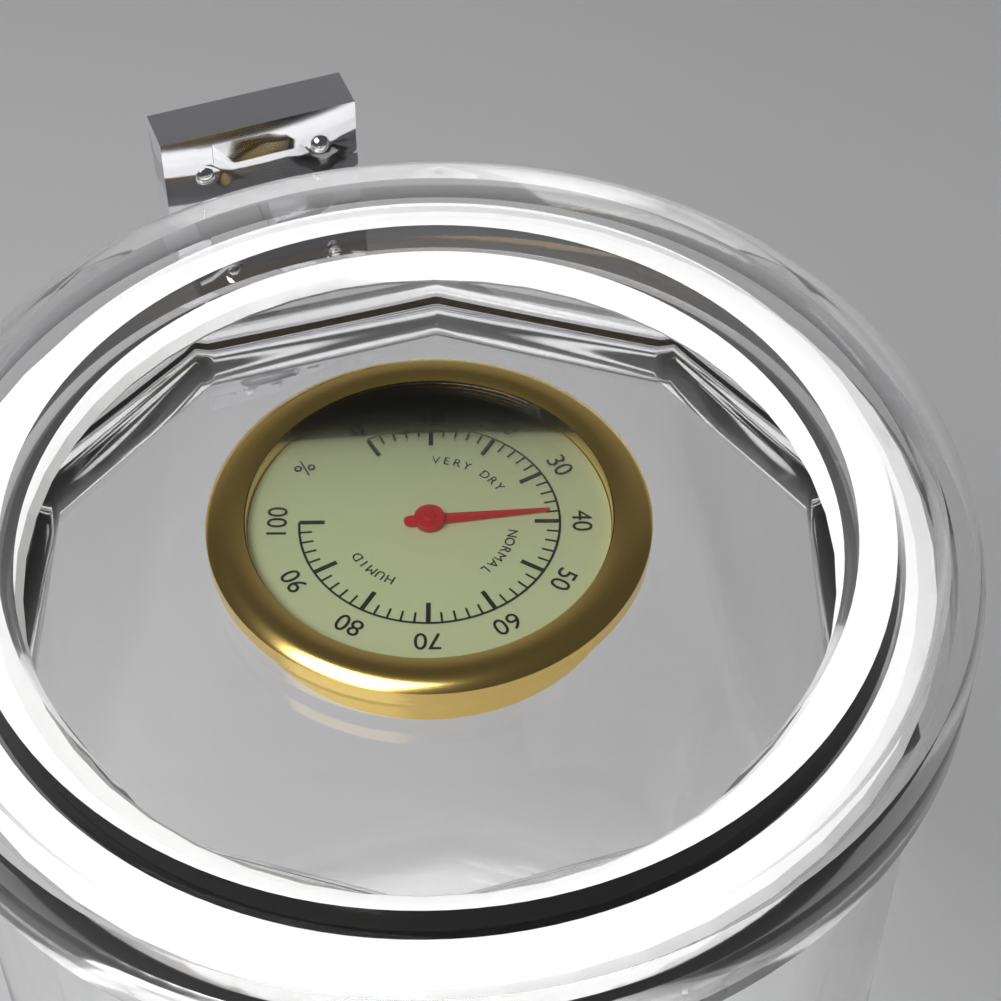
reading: 38 %
